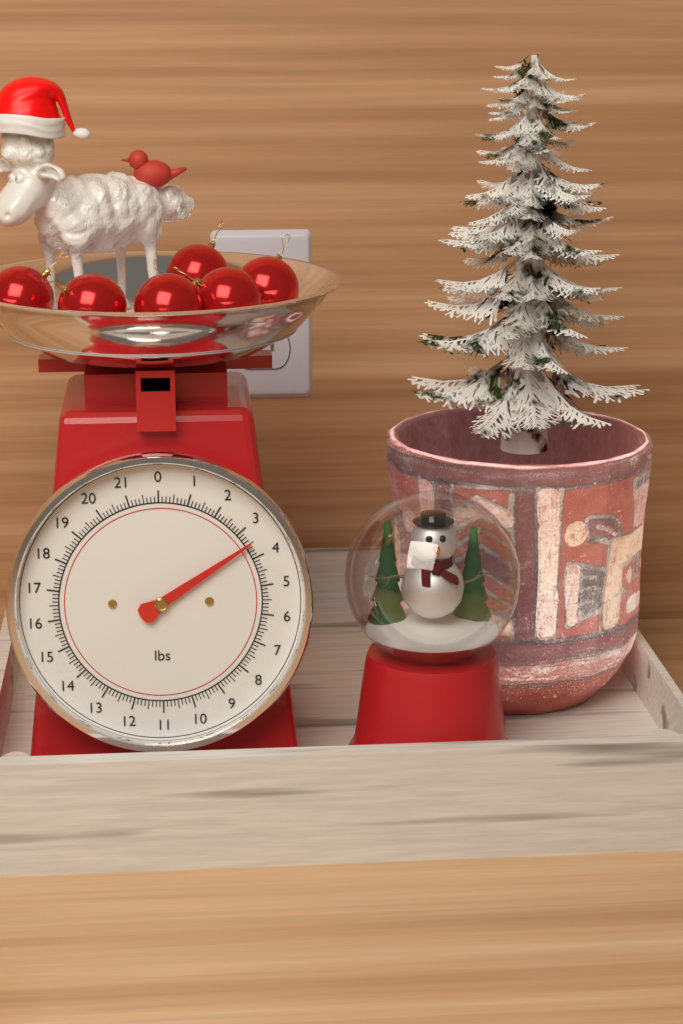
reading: 3.500 lbs
